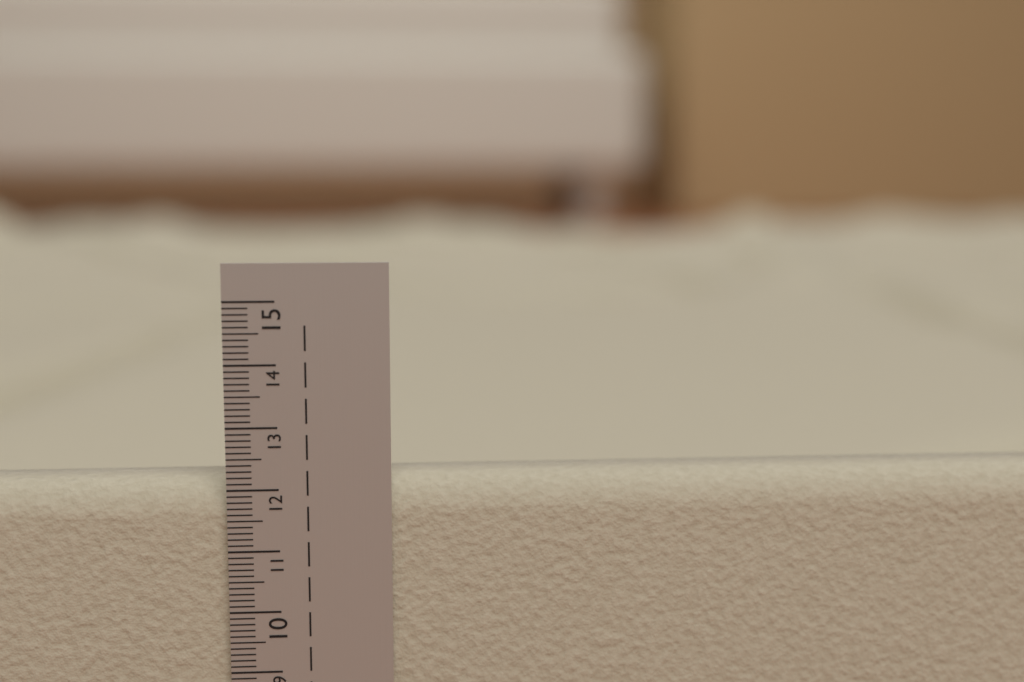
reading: 12.1 cm
